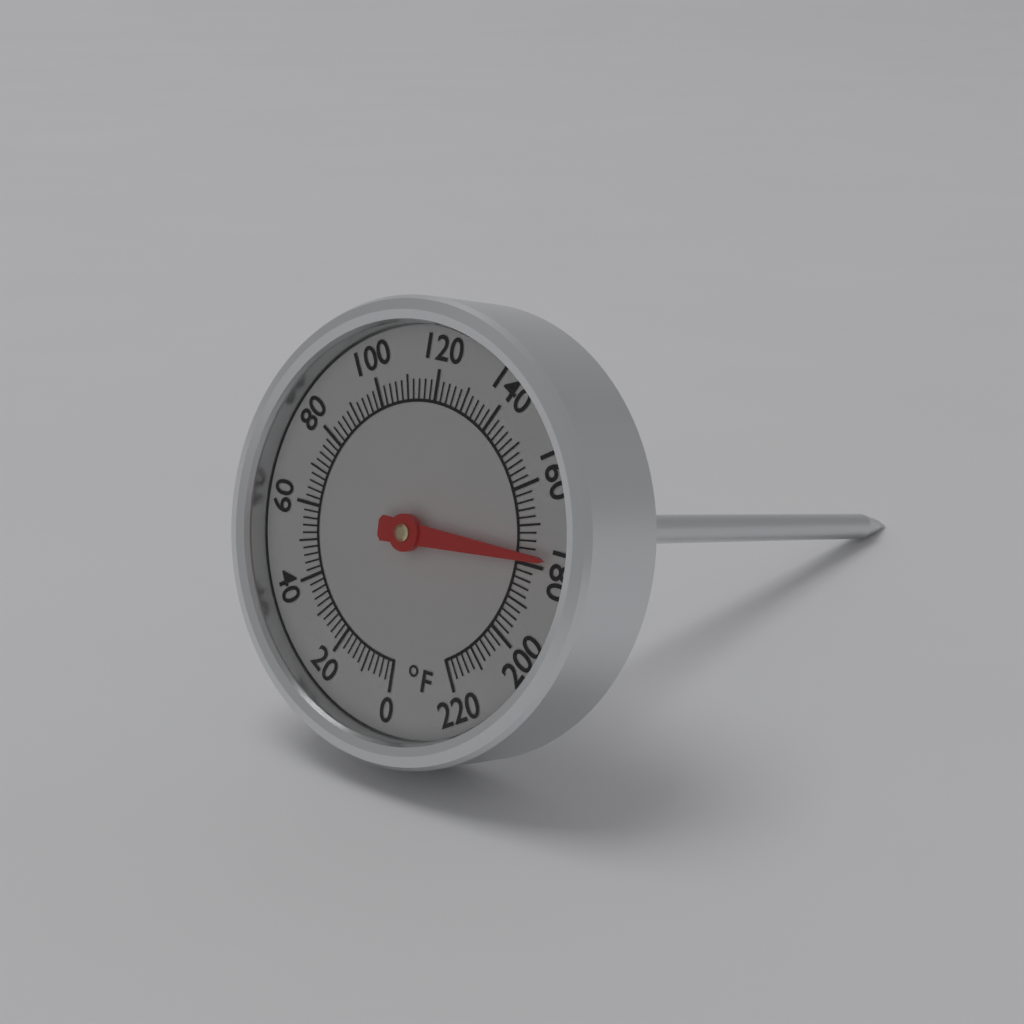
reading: 178 °F
